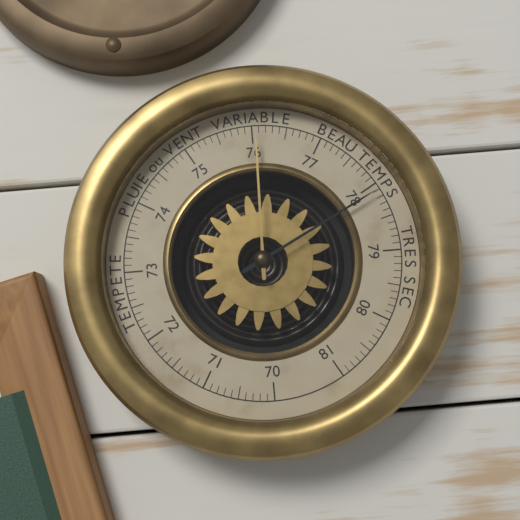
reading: 78.1 (no unit)
